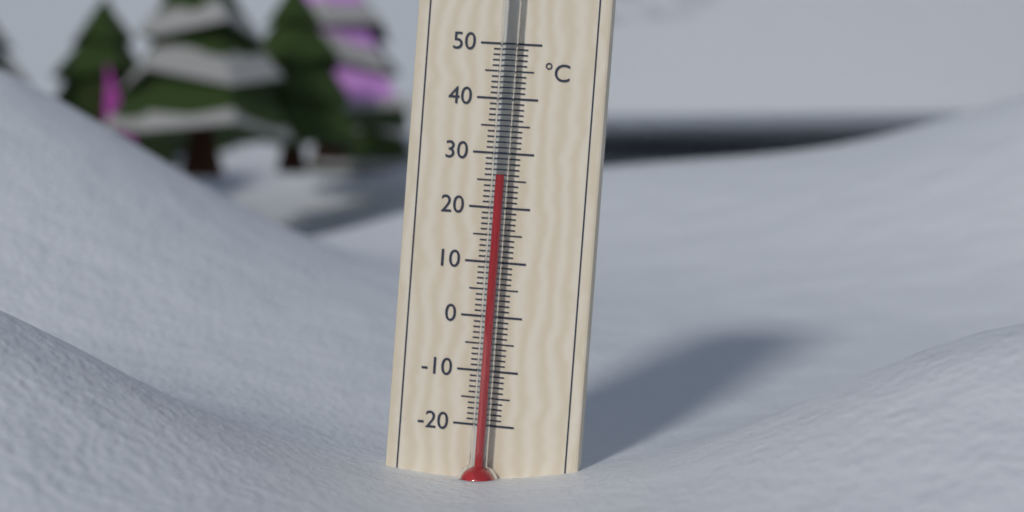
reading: 26 °C
